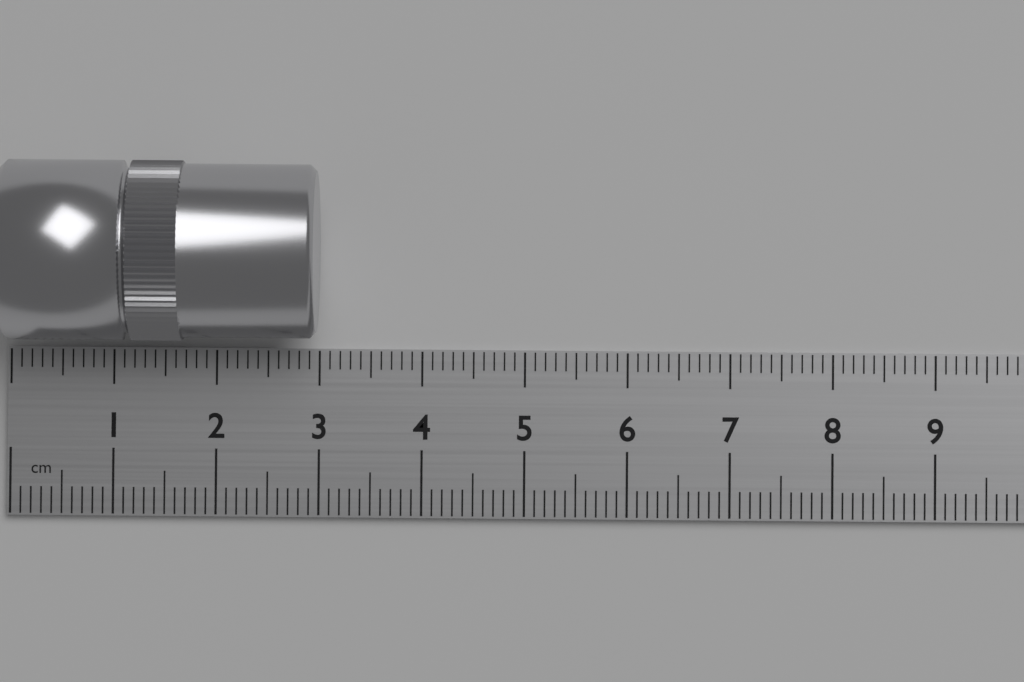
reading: 3.0 cm
